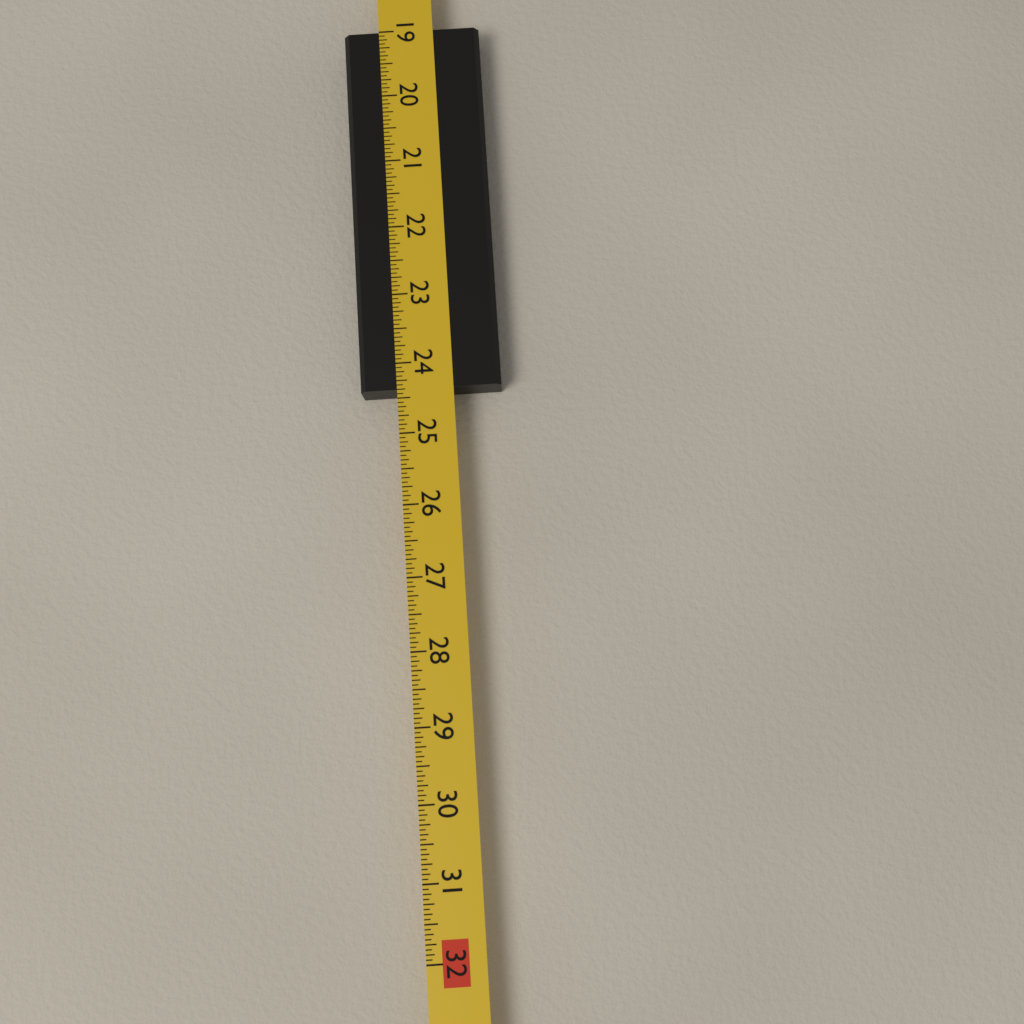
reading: 24.3750 in
